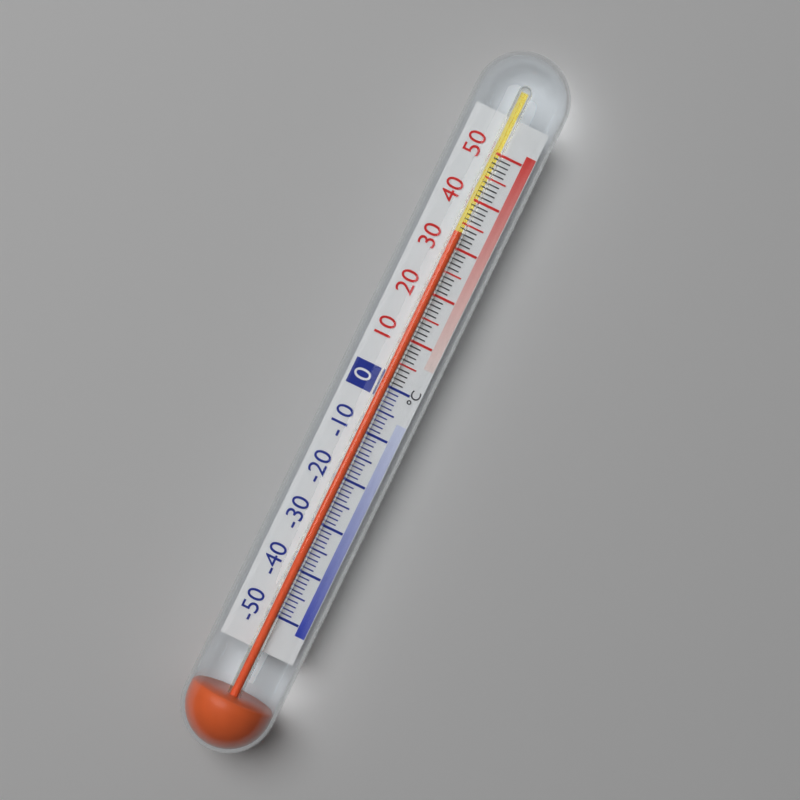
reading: 33 °C
